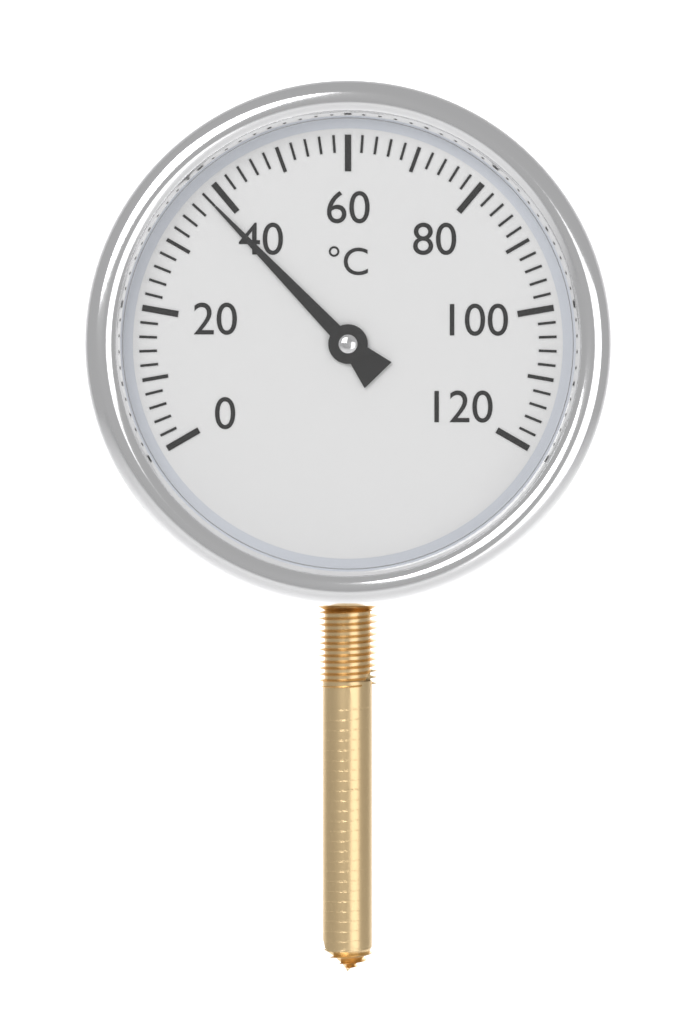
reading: 38 °C
